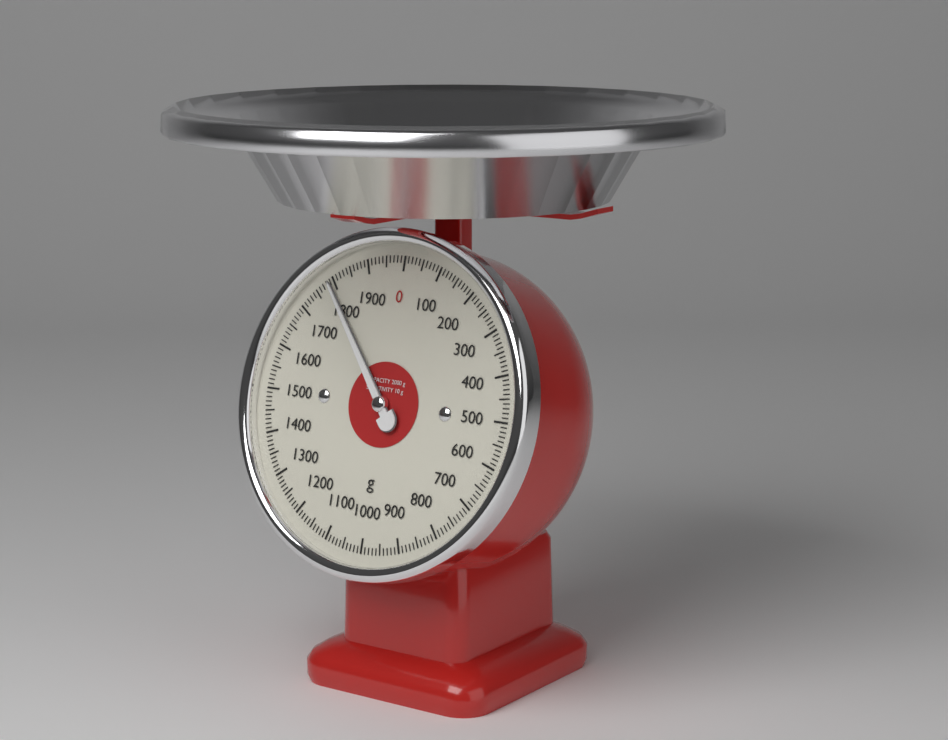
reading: 1790 g
